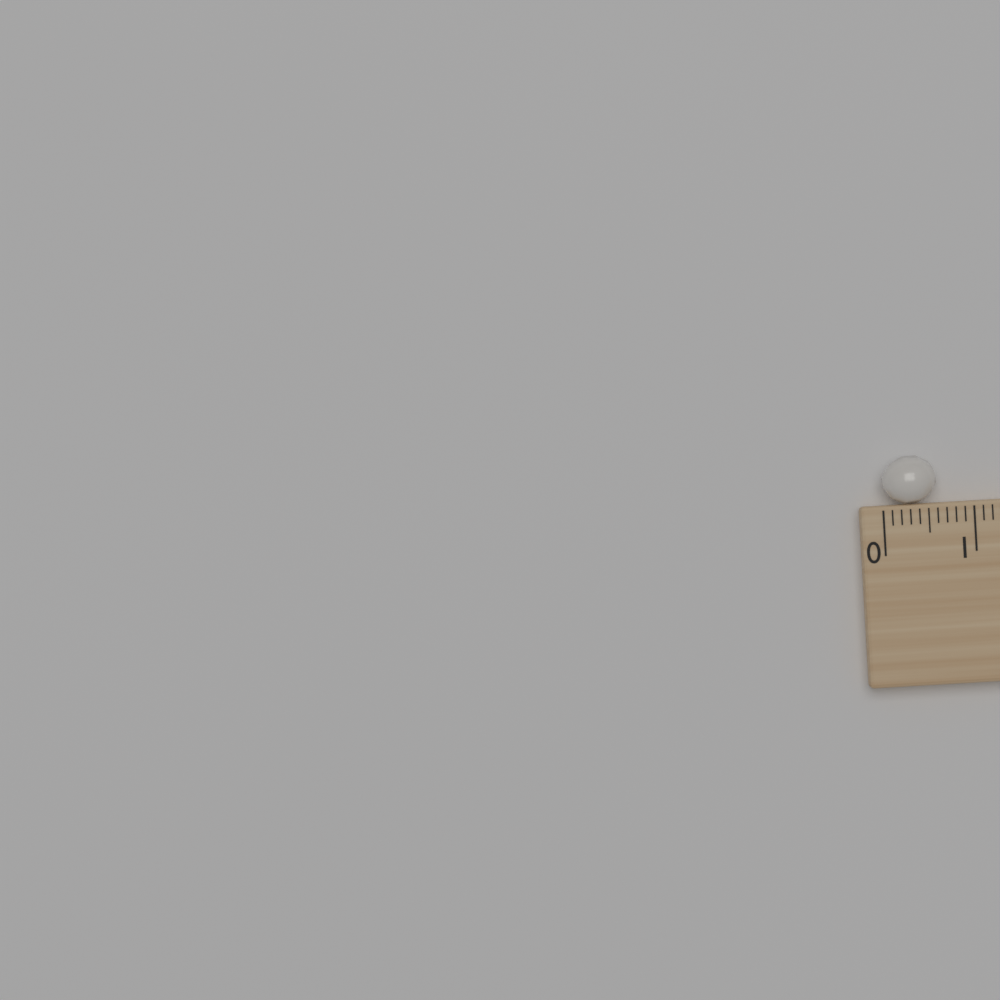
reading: 0.6 (no unit)
